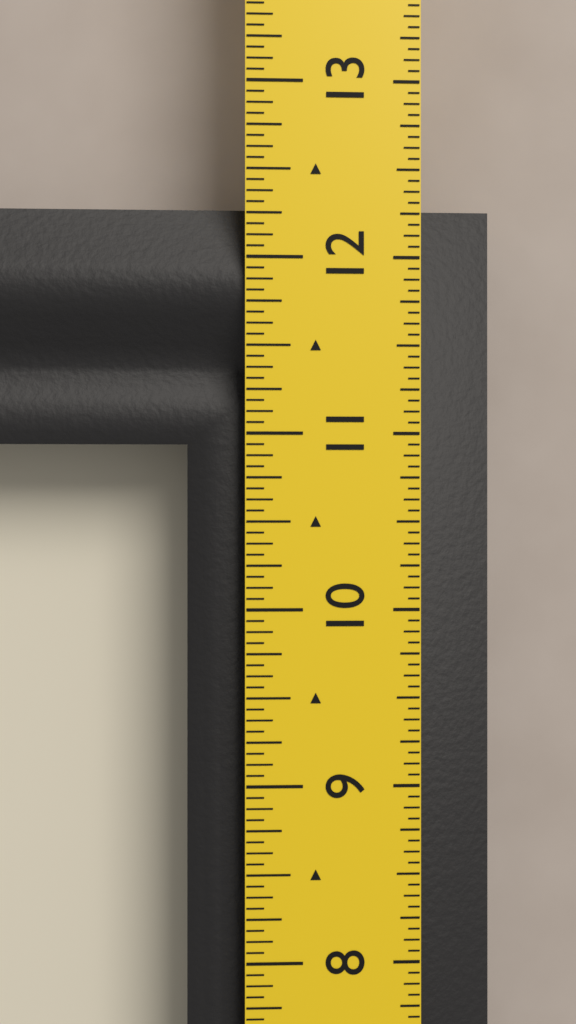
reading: 12.3125 in
